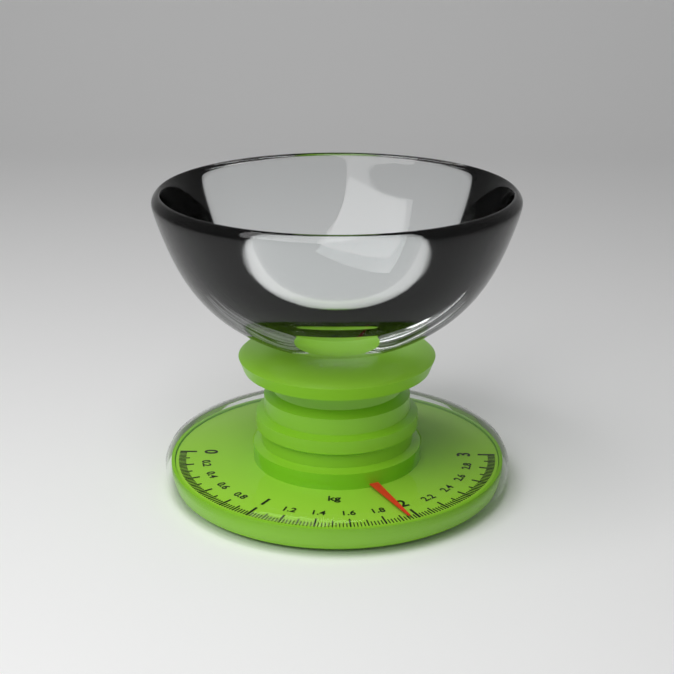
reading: 1.94 kg
